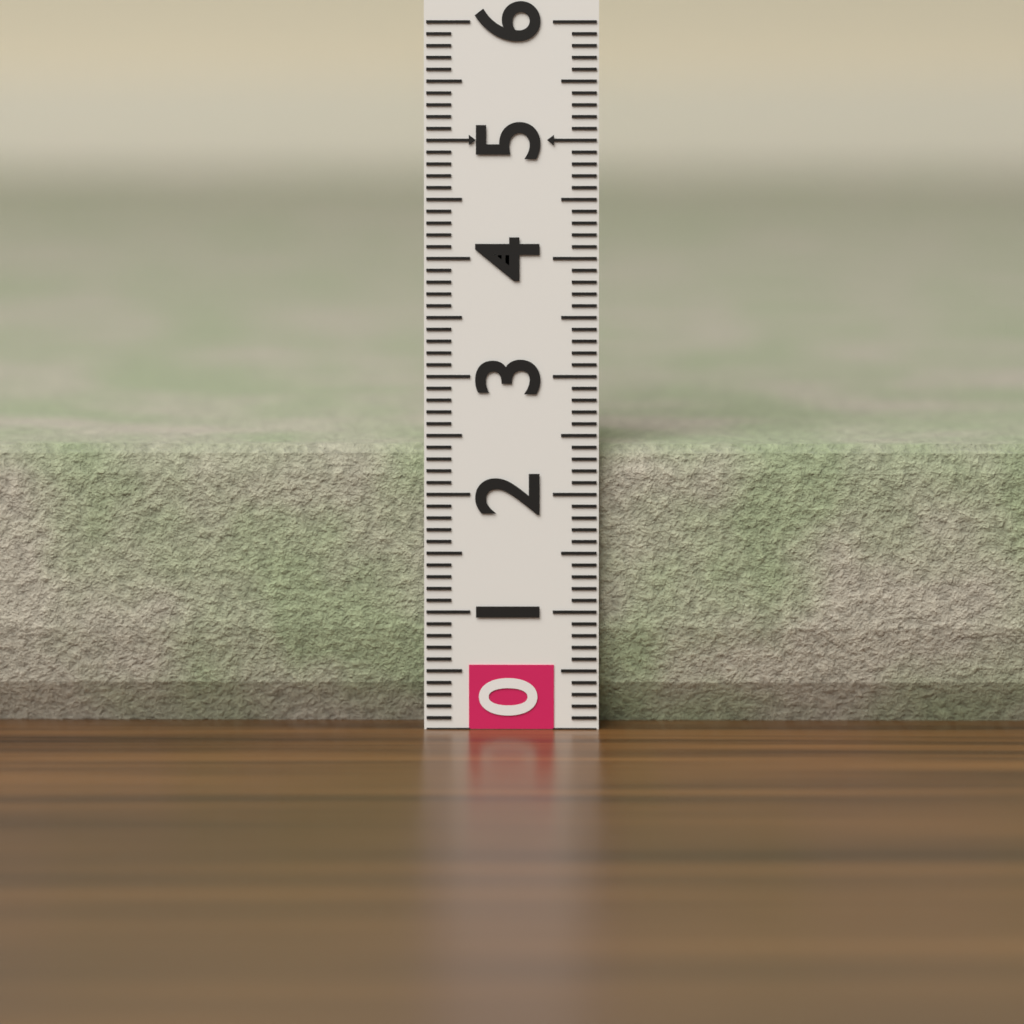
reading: 2.4 (no unit)
